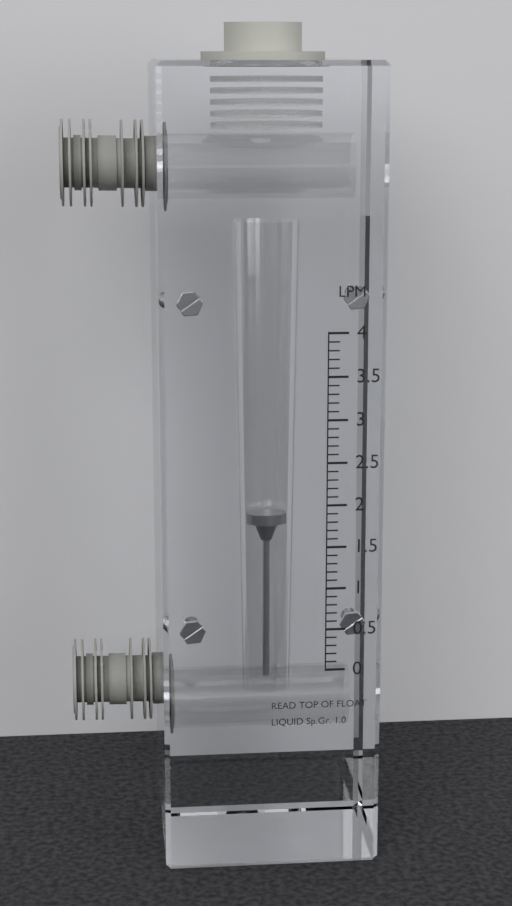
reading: 1.7 LPM
